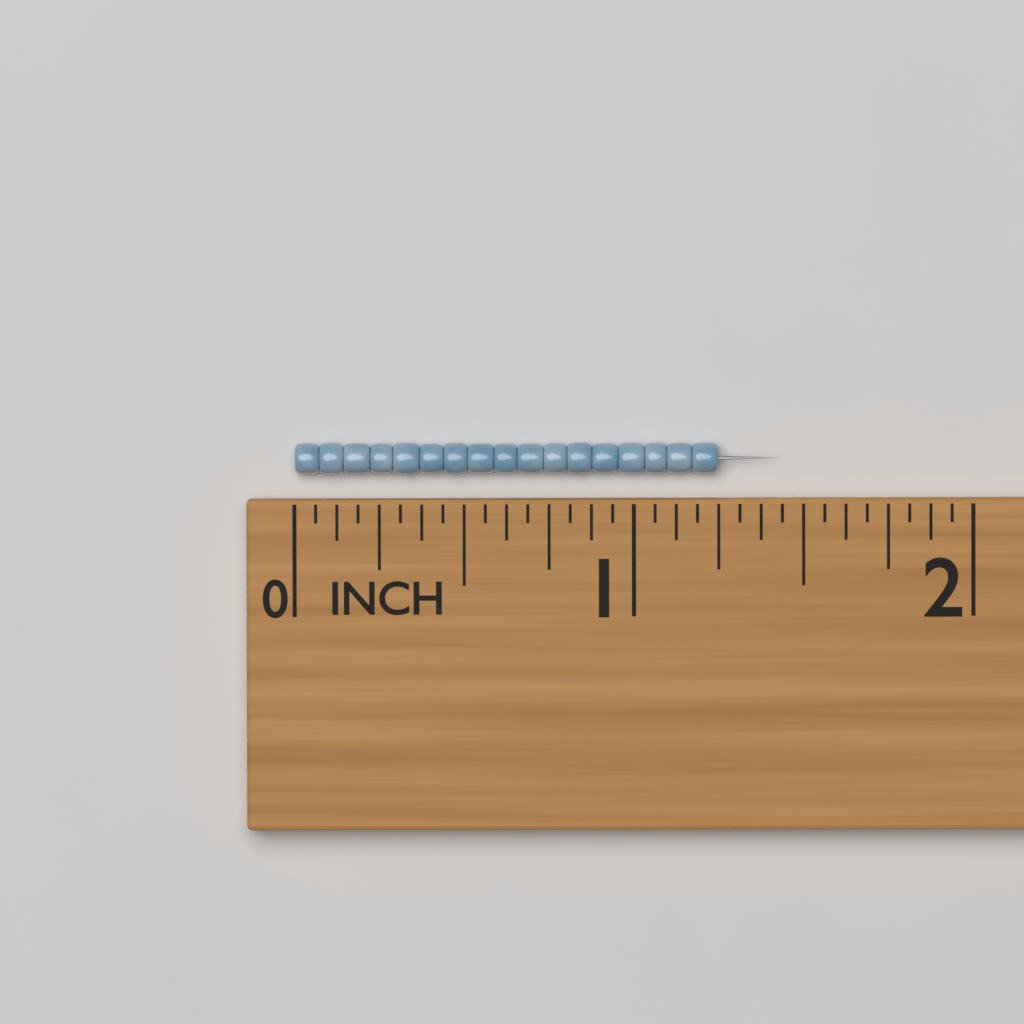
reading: 1.2500 in
